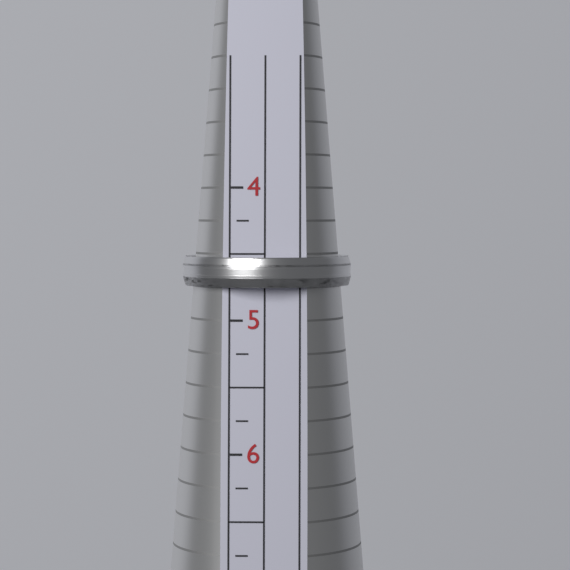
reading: 4.75 (no unit)
